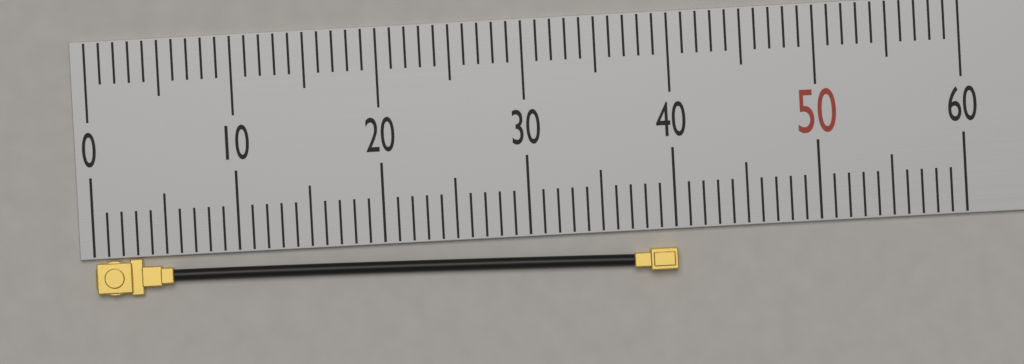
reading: 40 (no unit)
